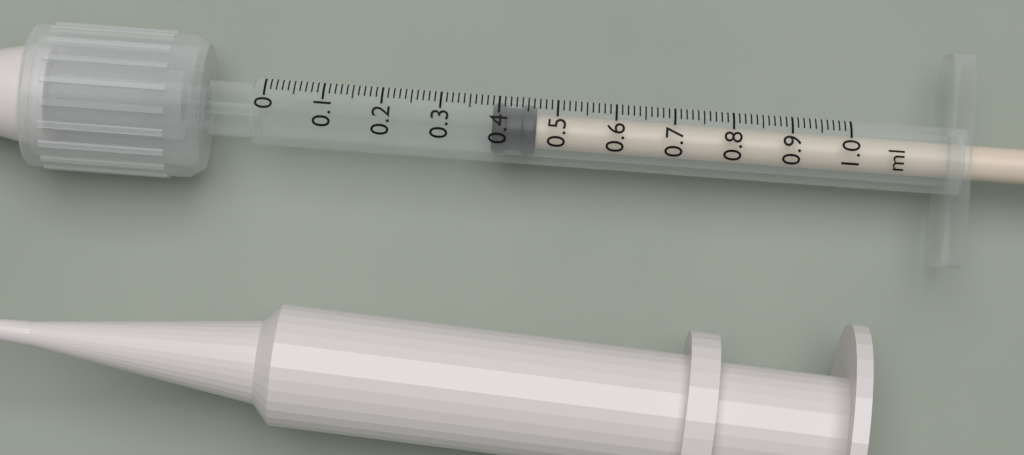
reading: 0.39 ml
